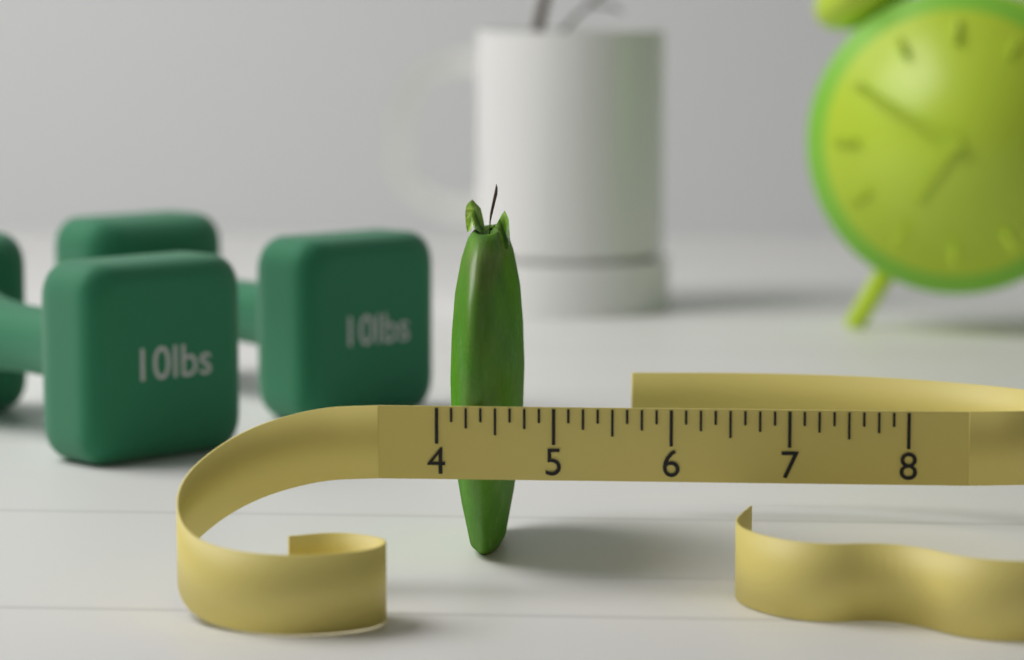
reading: 4.625 (no unit)
